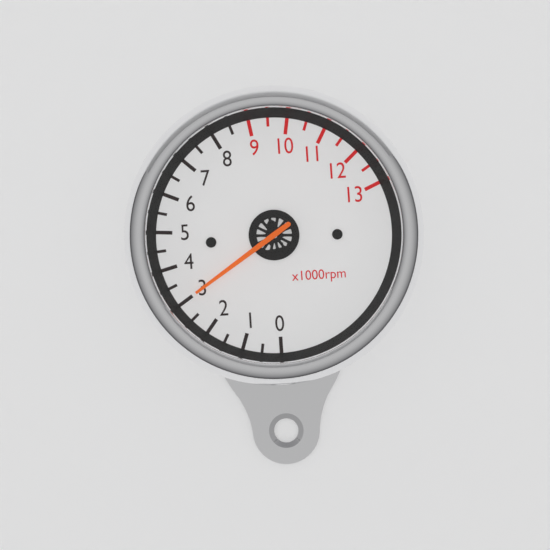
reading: 3.0 x1000rpm
